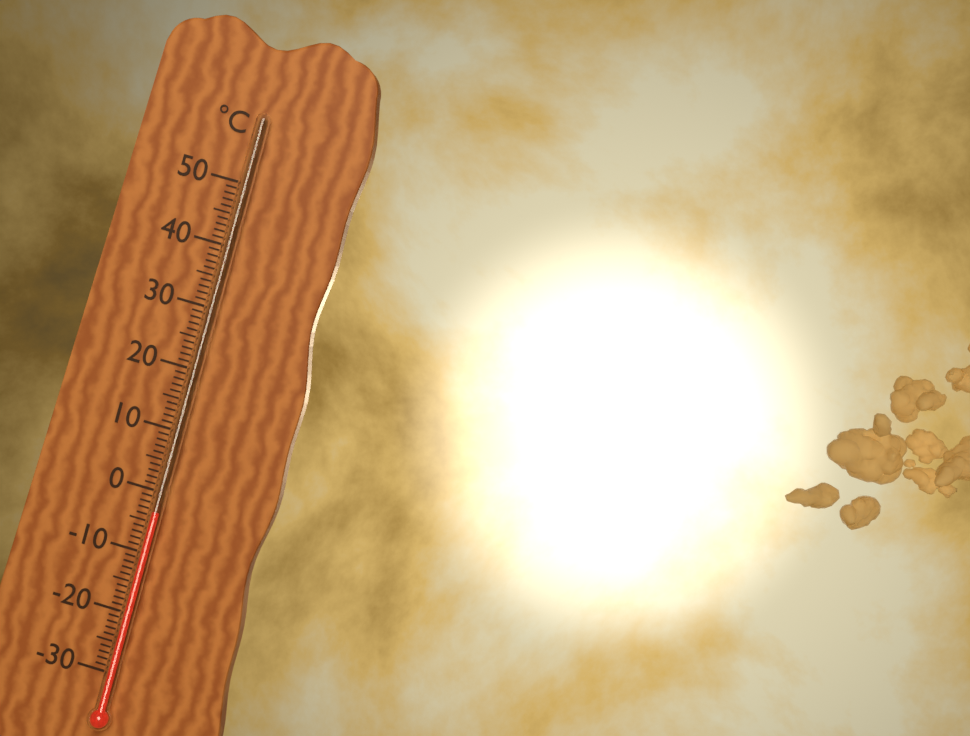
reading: -3 °C
